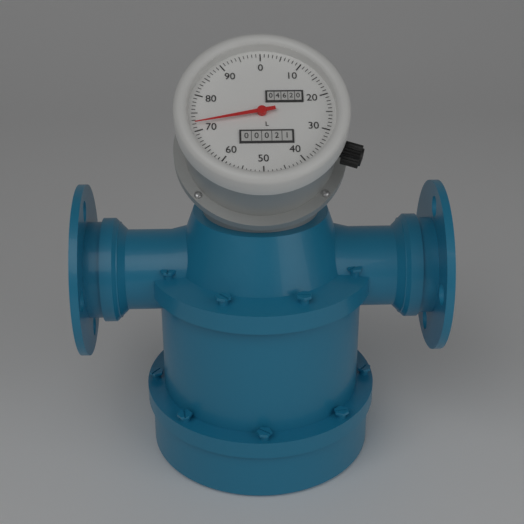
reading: 72 L
